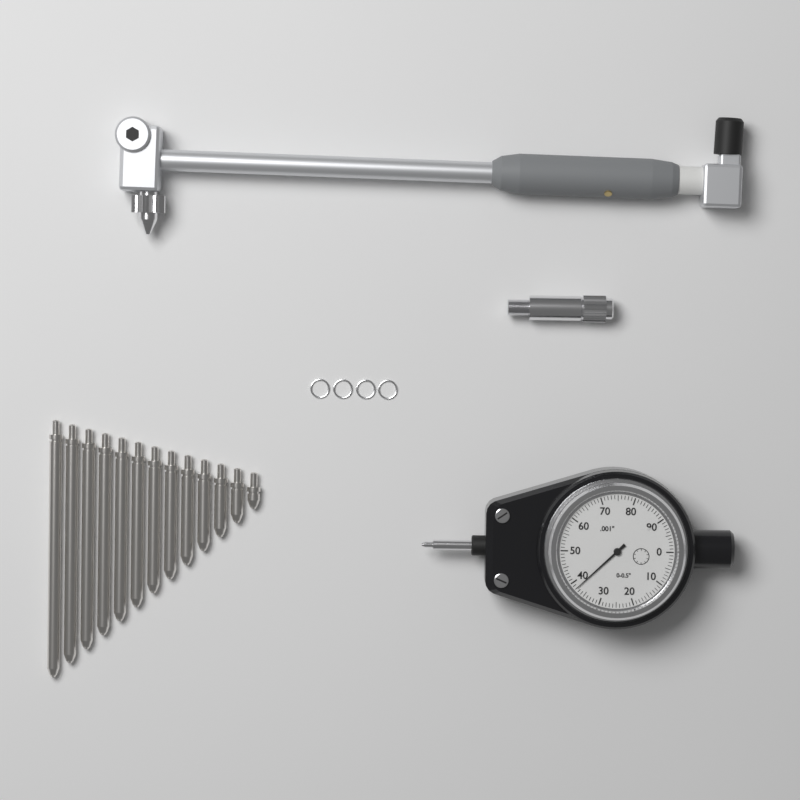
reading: 0.038 in
